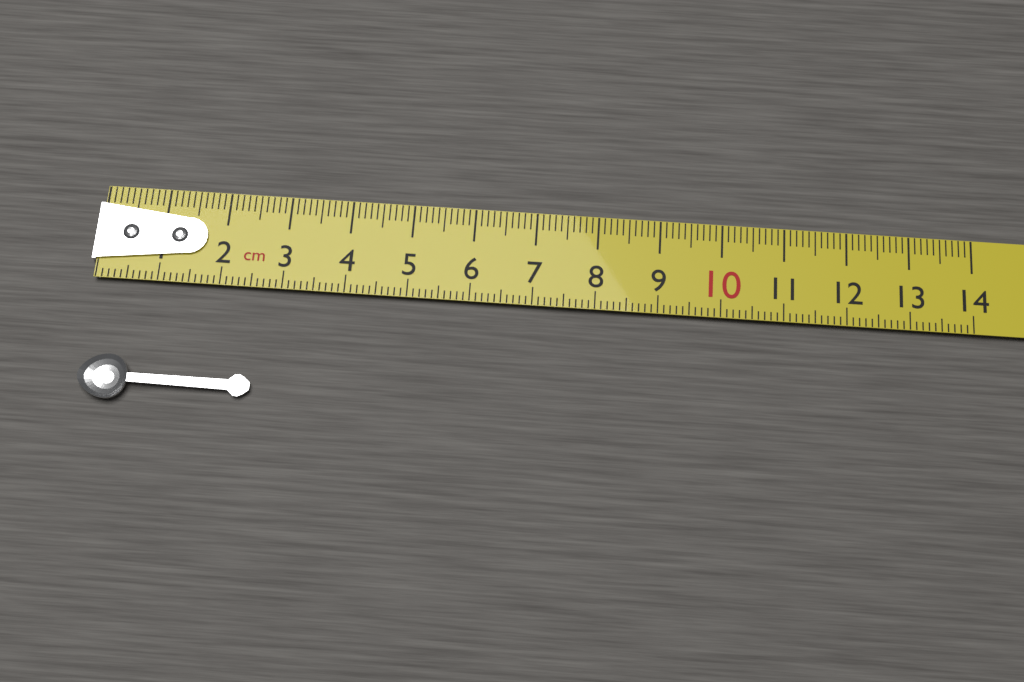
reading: 2.7 cm
